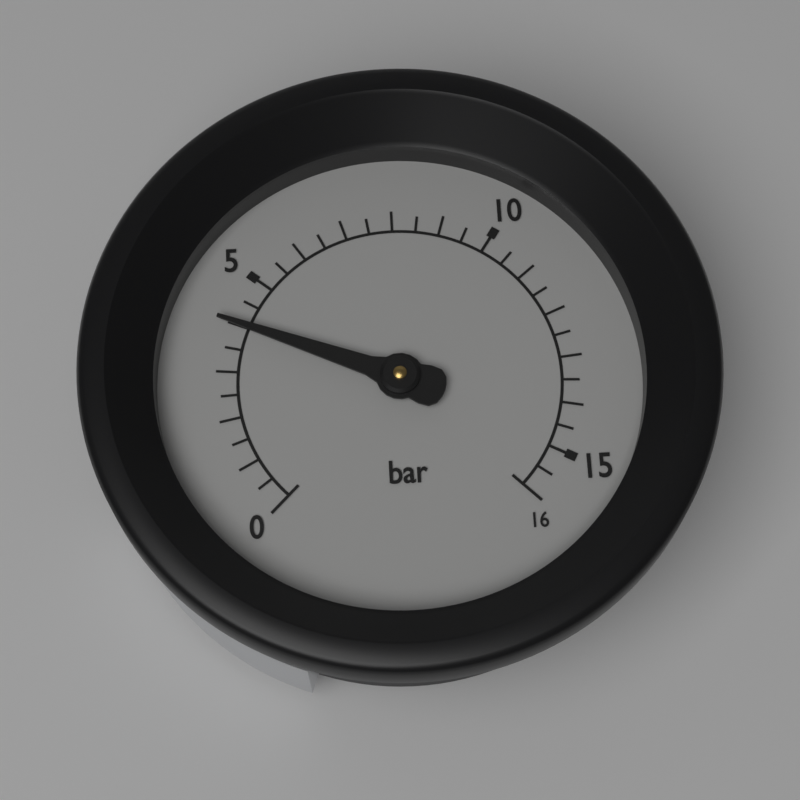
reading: 4.0 bar
